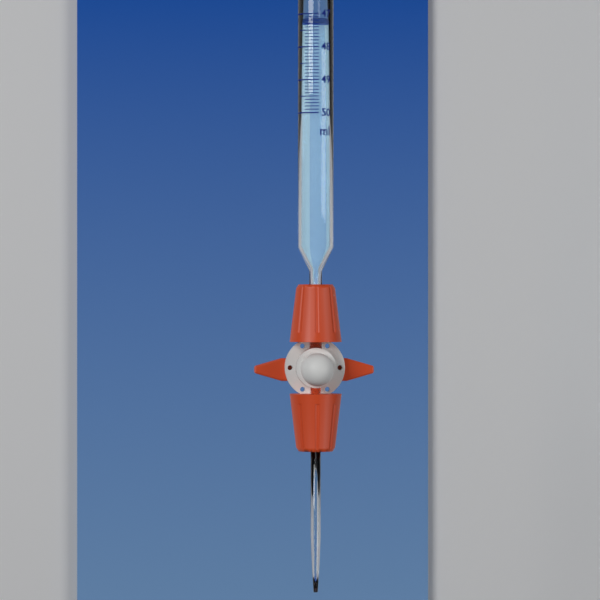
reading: 47.3 ml
